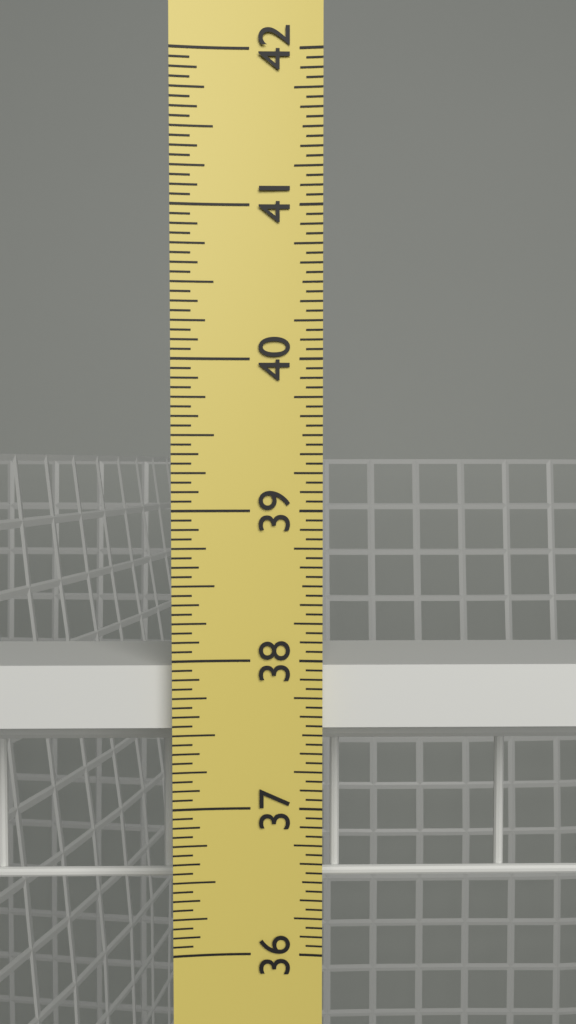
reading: 37.9375 in
